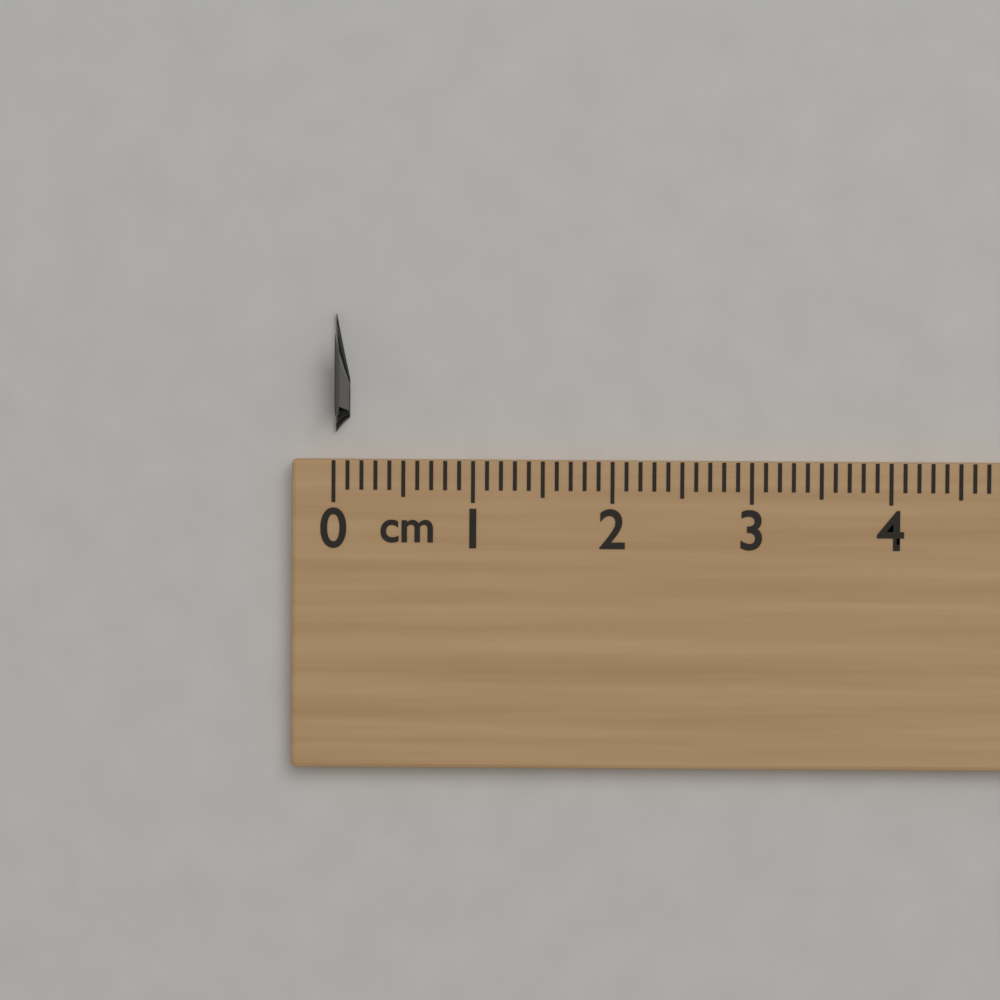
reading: 0.1 cm
